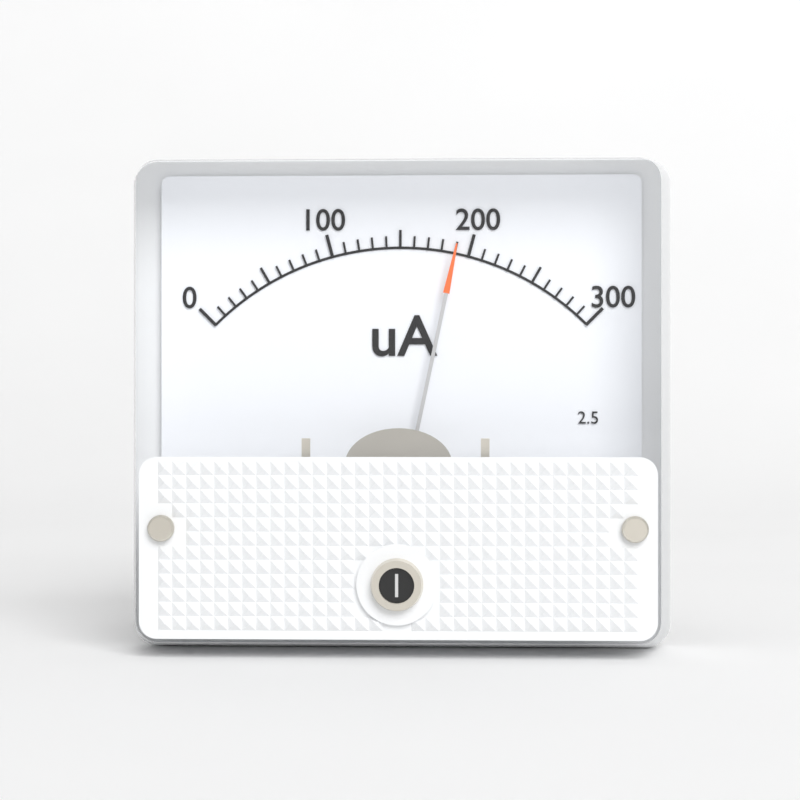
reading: 190 uA
